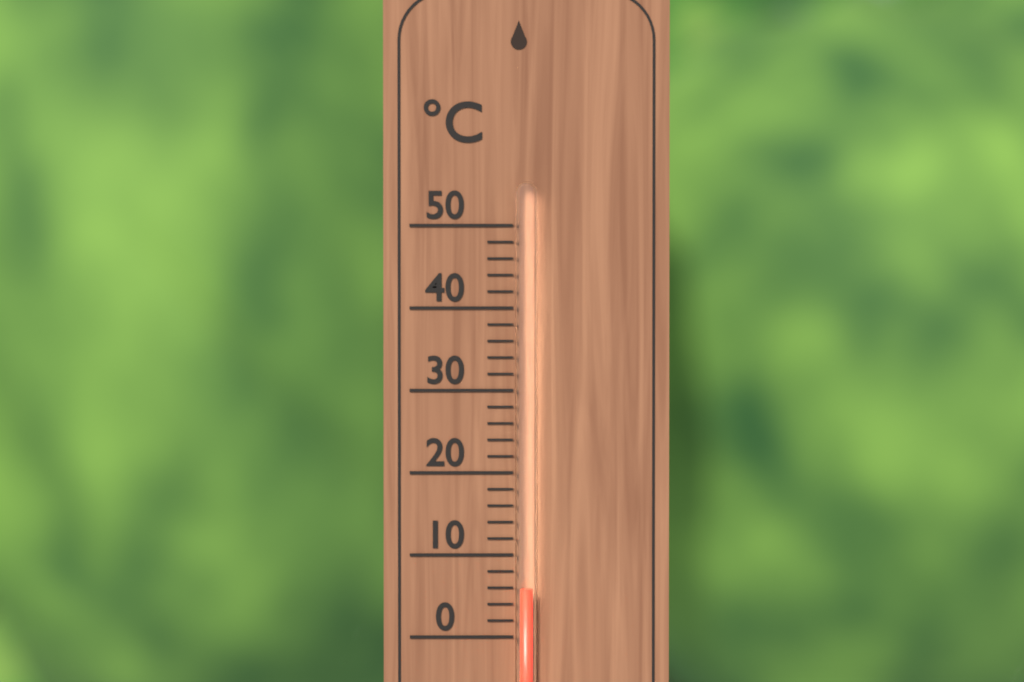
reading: 6 °C
